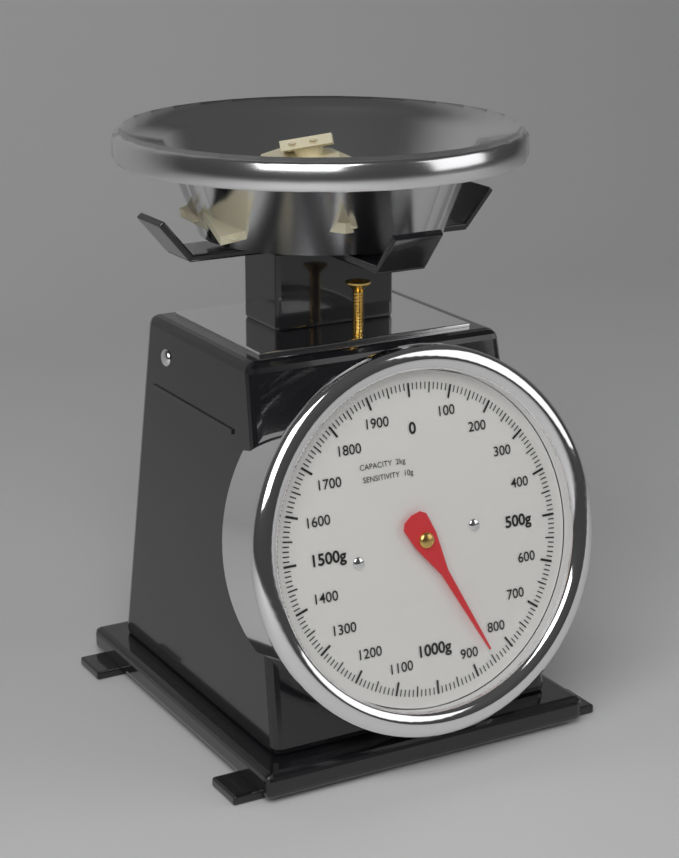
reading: 850 g
